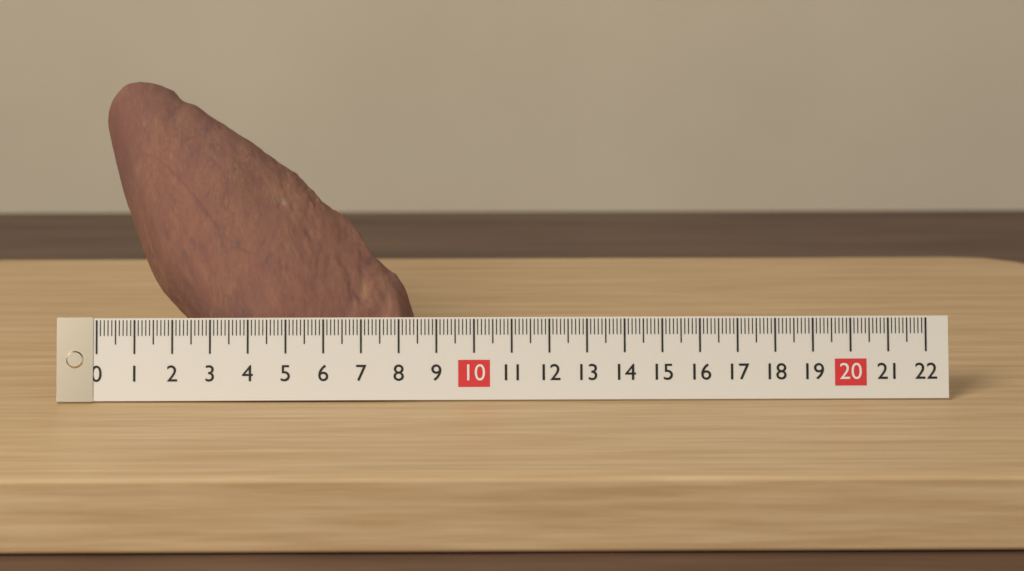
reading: 8.4 (no unit)
